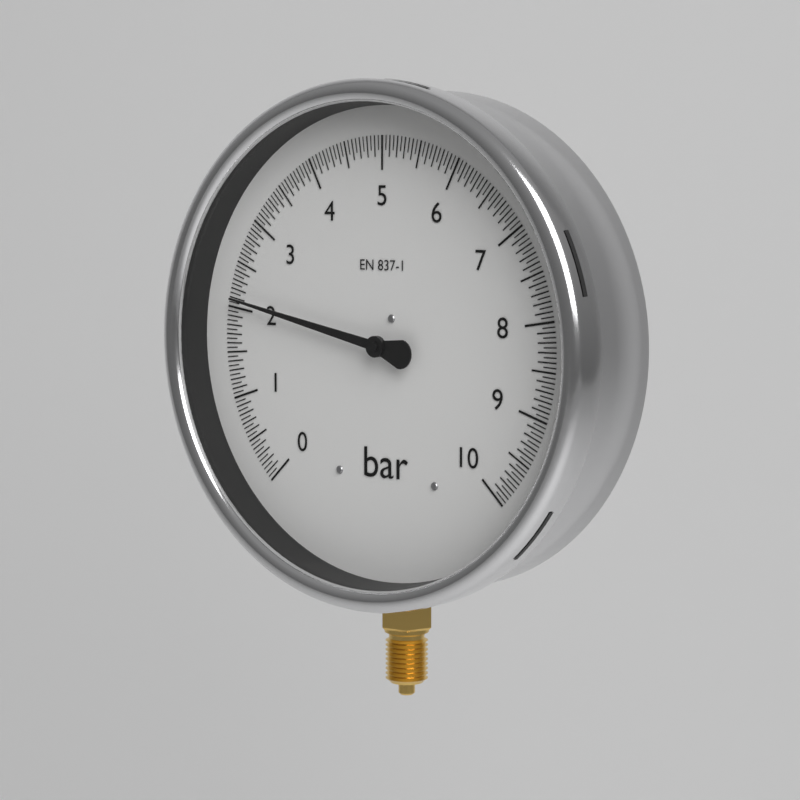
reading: 2.10 bar
